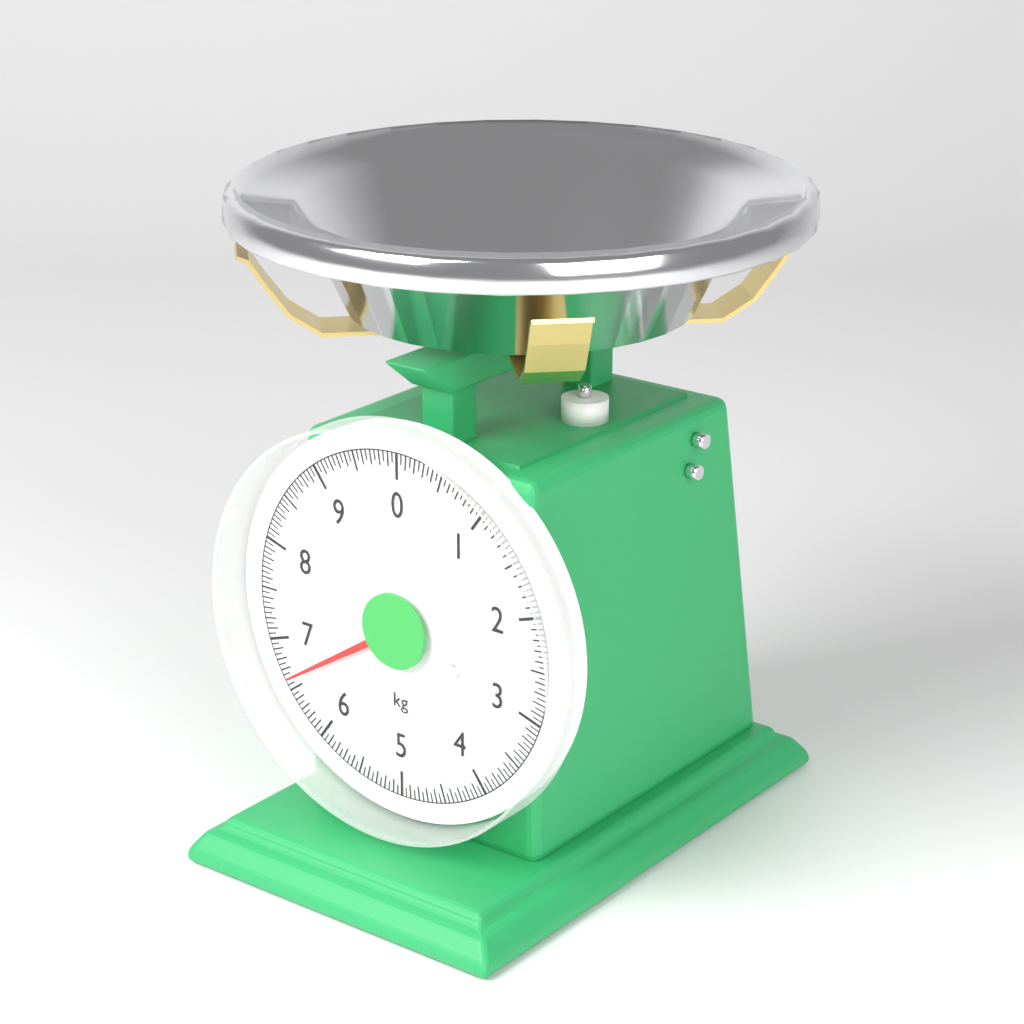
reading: 6.60 kg
